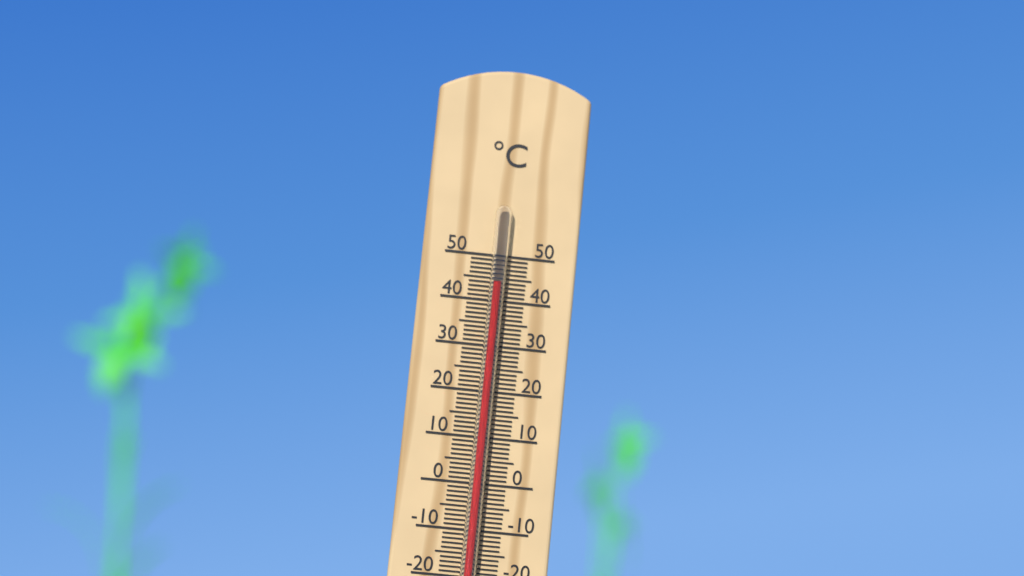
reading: 44 °C
